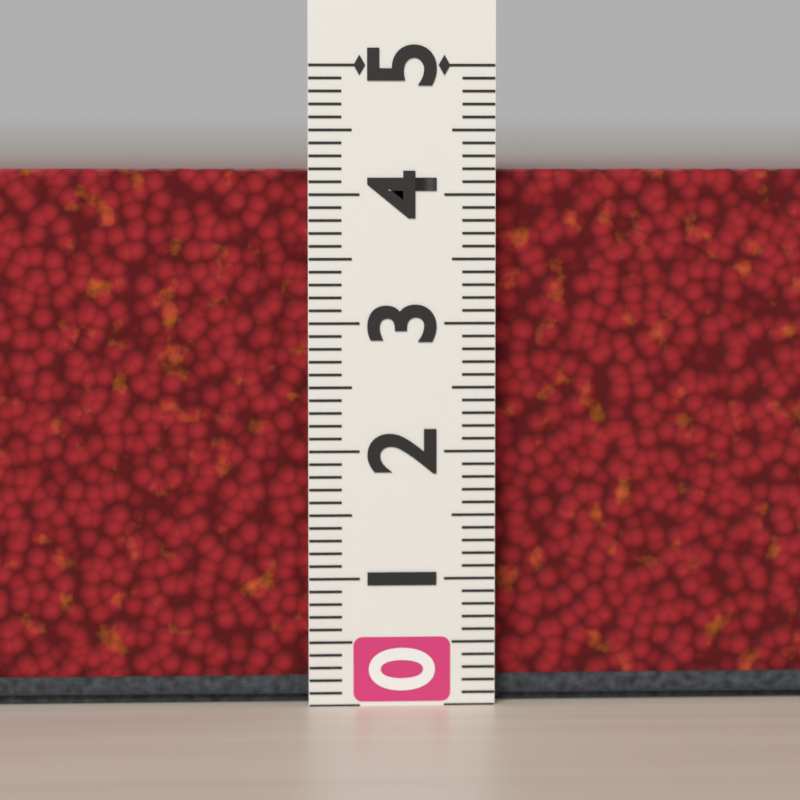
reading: 4.2 (no unit)
